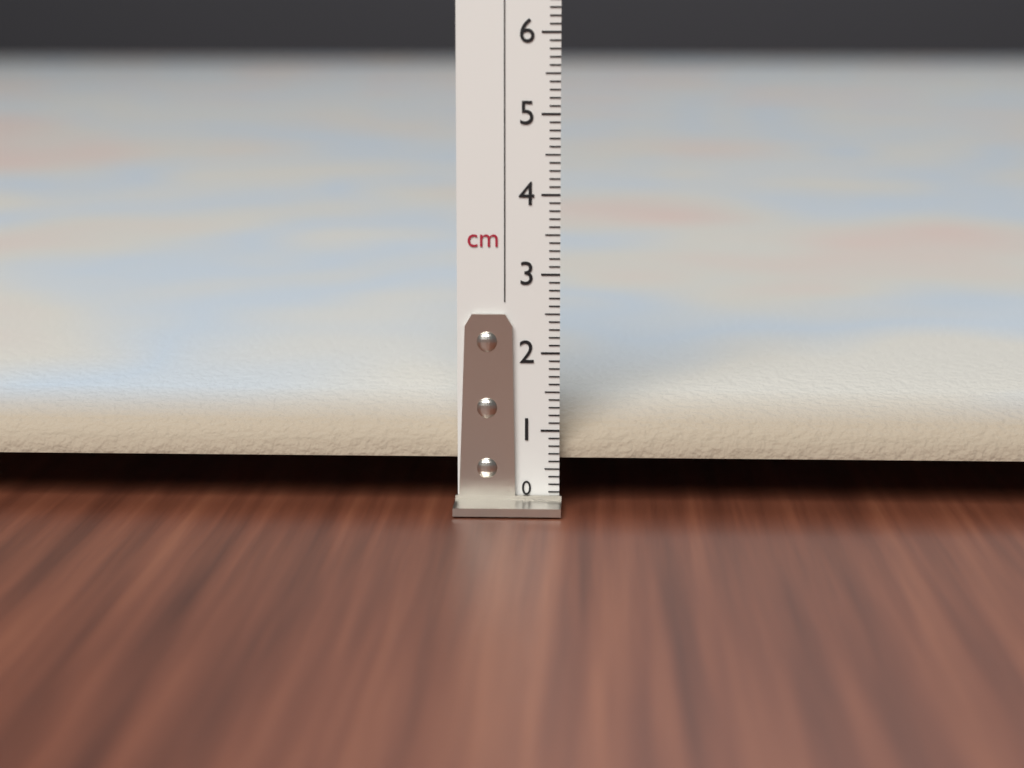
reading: 1.5 cm
